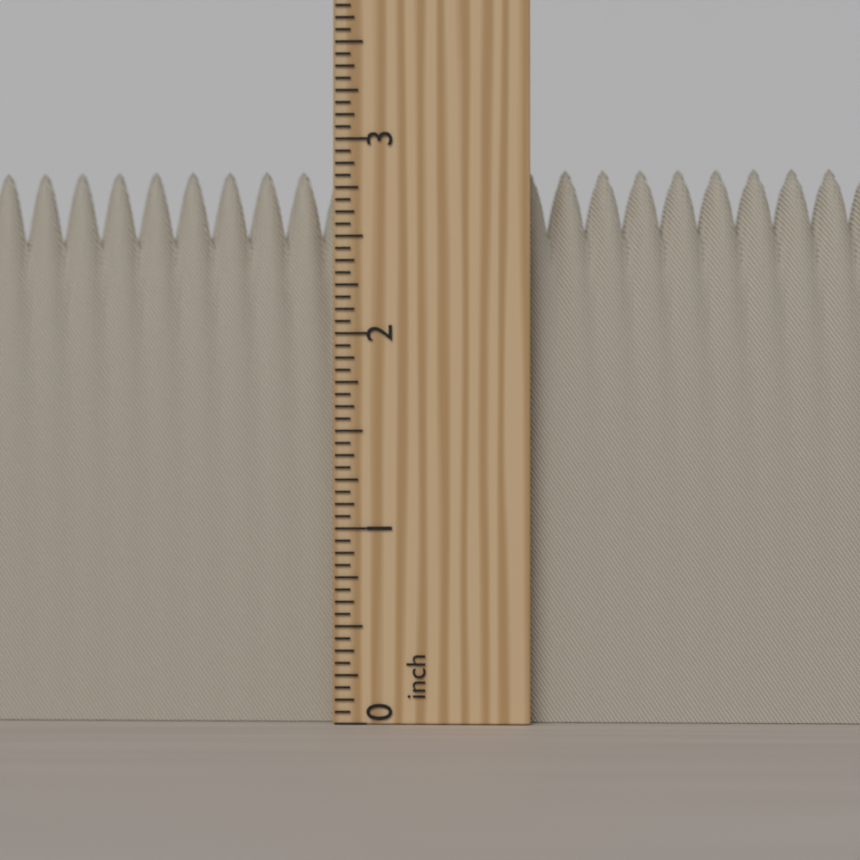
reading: 2.8750 inch
